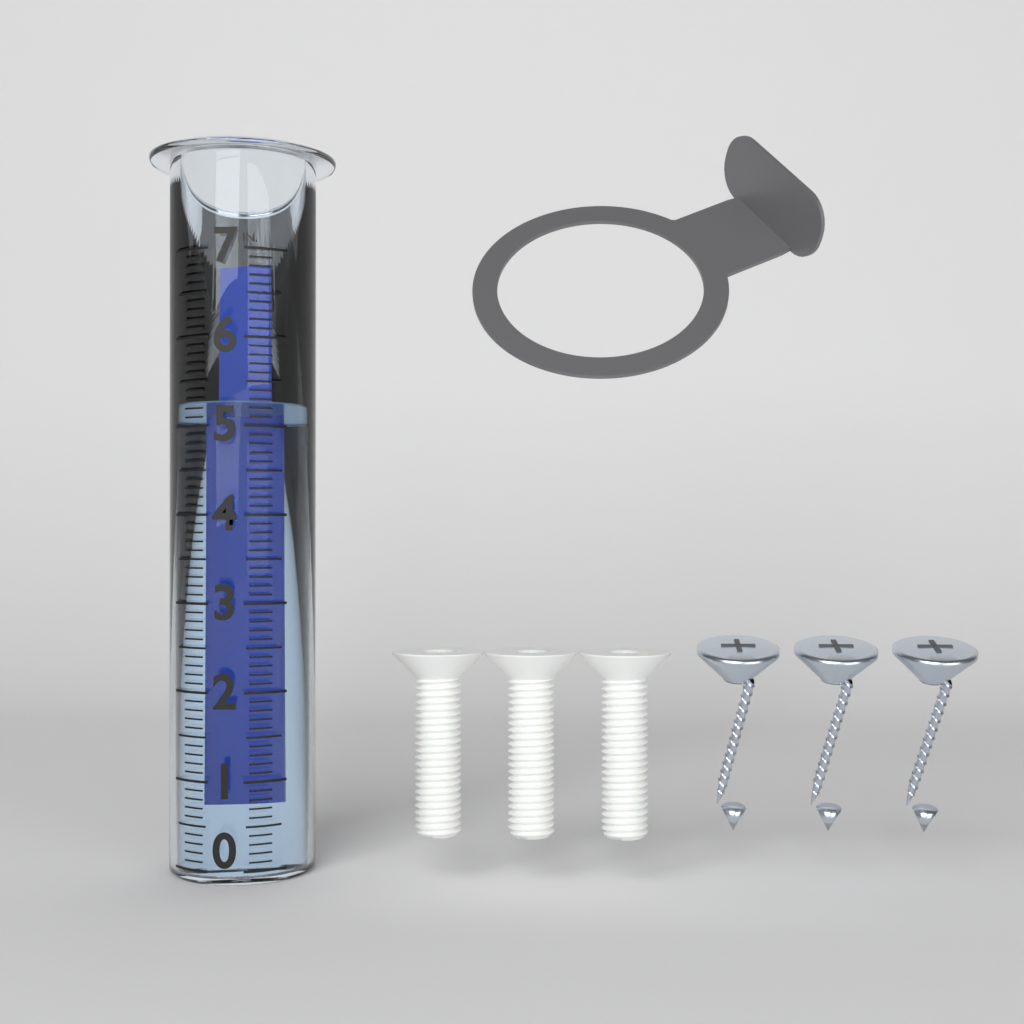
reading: 5.3 in
